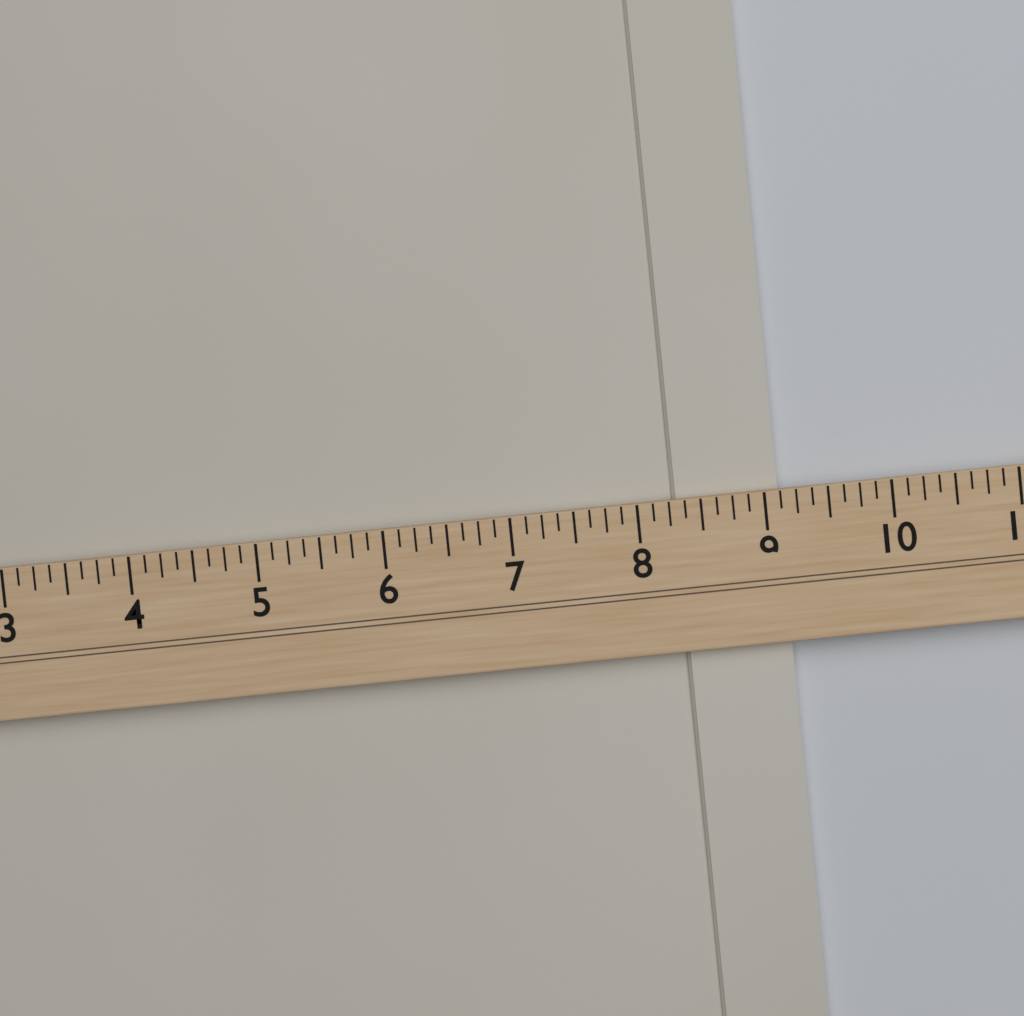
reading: 9.125 (no unit)
